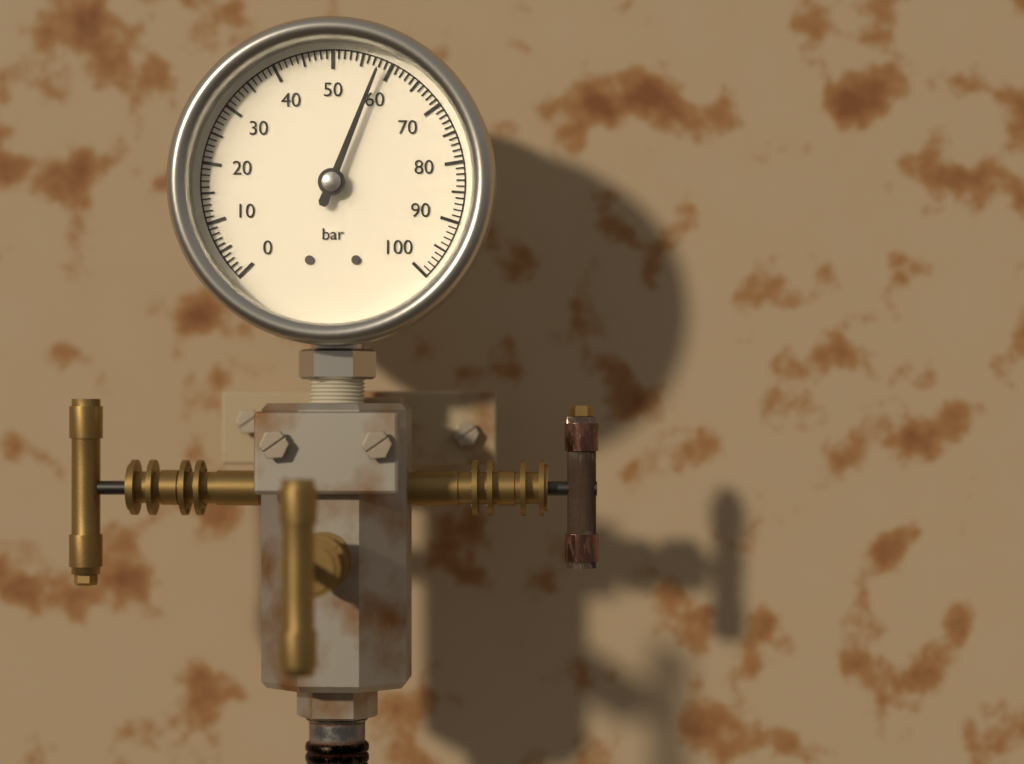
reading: 58 bar
